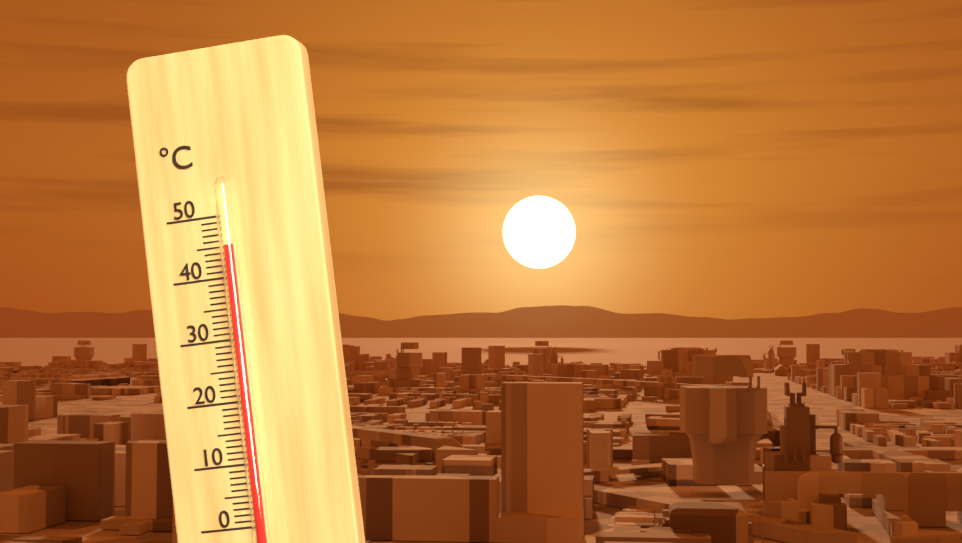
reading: 45 °C
